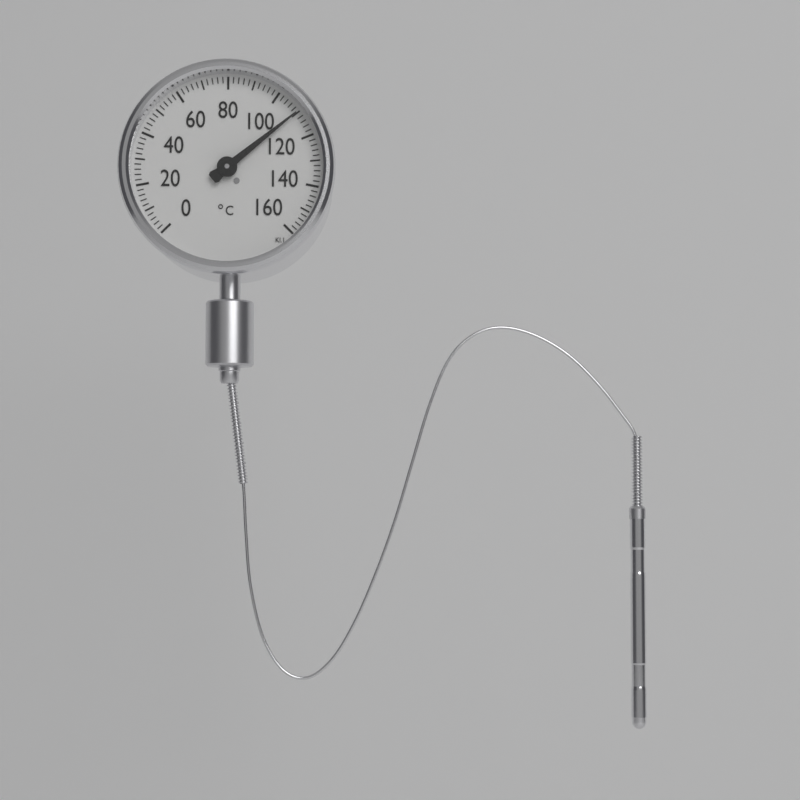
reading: 110 °C
